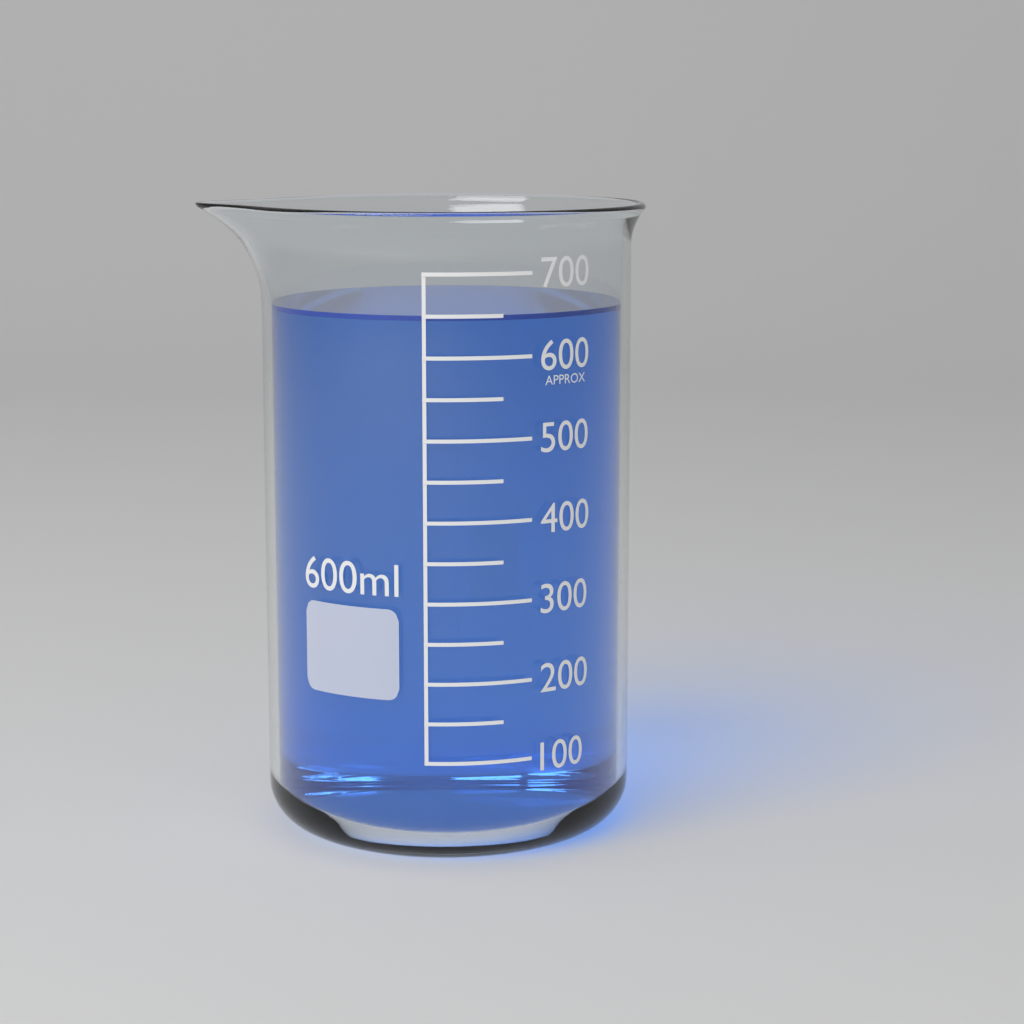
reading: 650 ml
